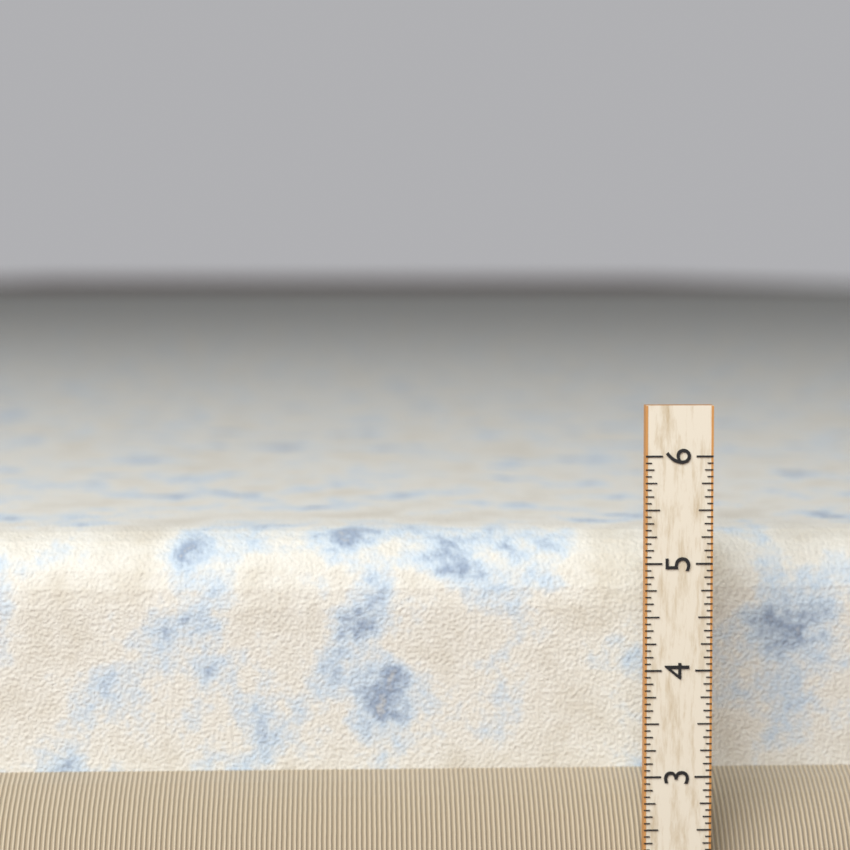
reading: 5.1250 (no unit)
